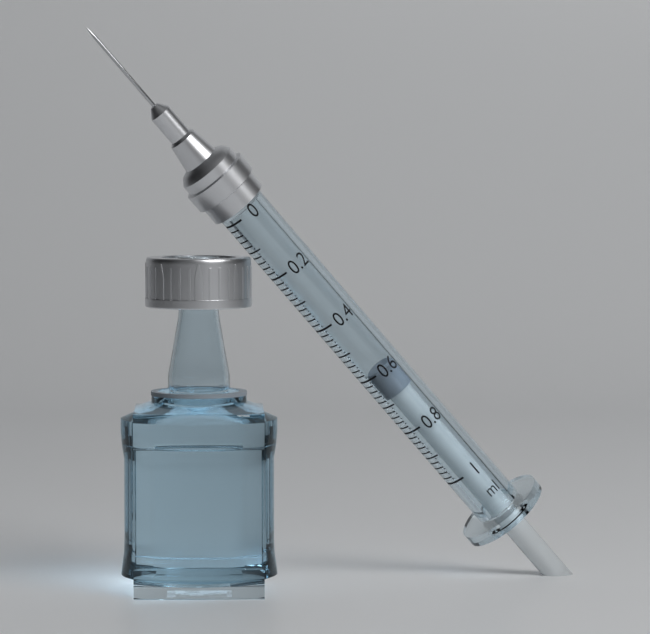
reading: 0.60 ml
